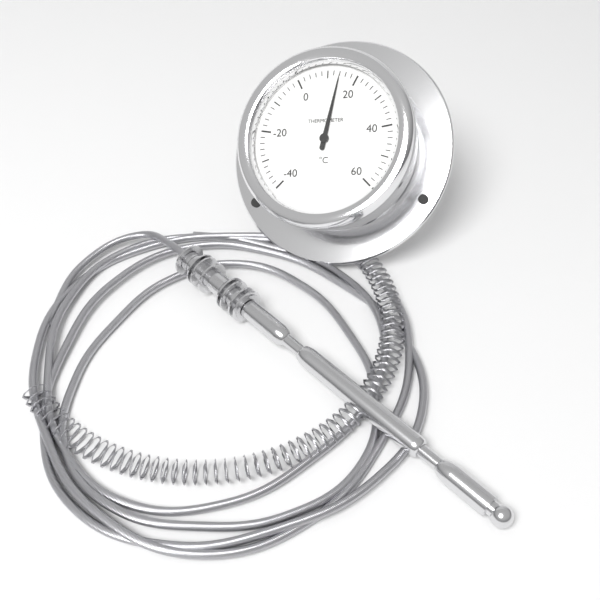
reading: 14 °C
